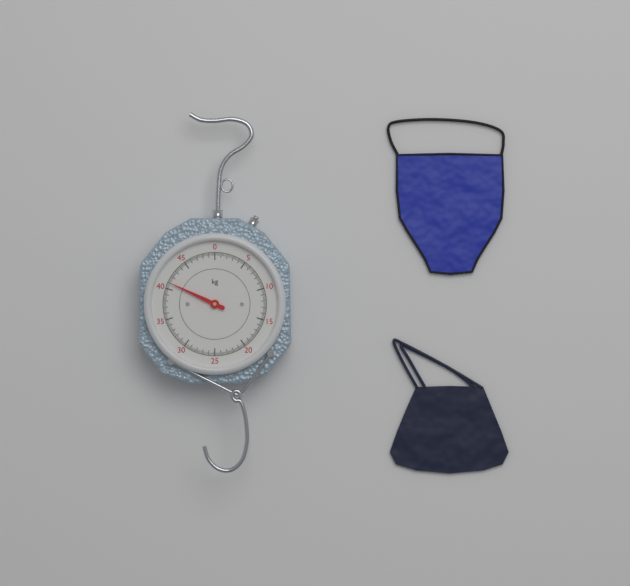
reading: 41.0 kg
